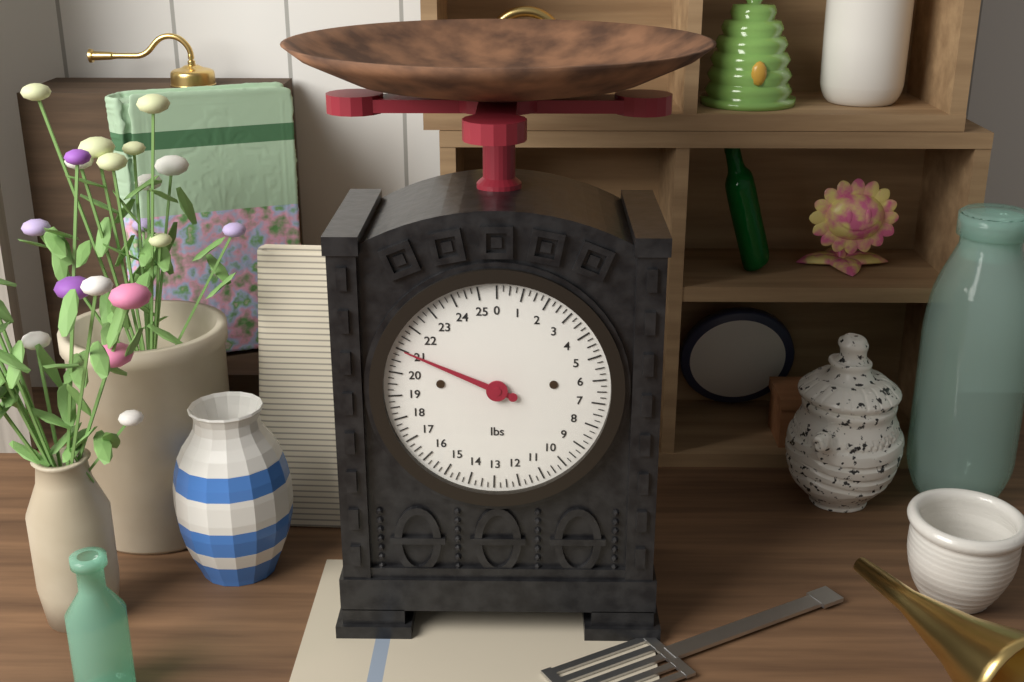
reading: 21.00 lbs
